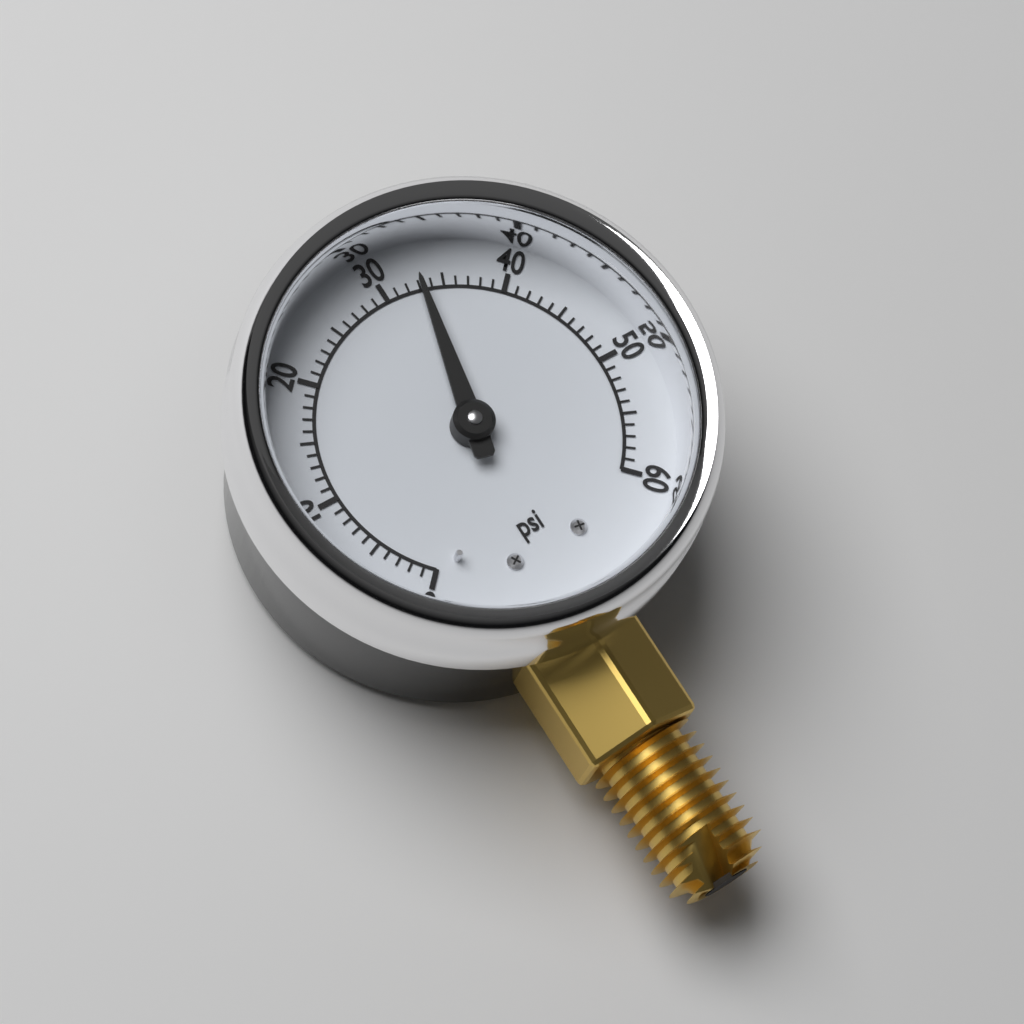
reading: 33 psi
